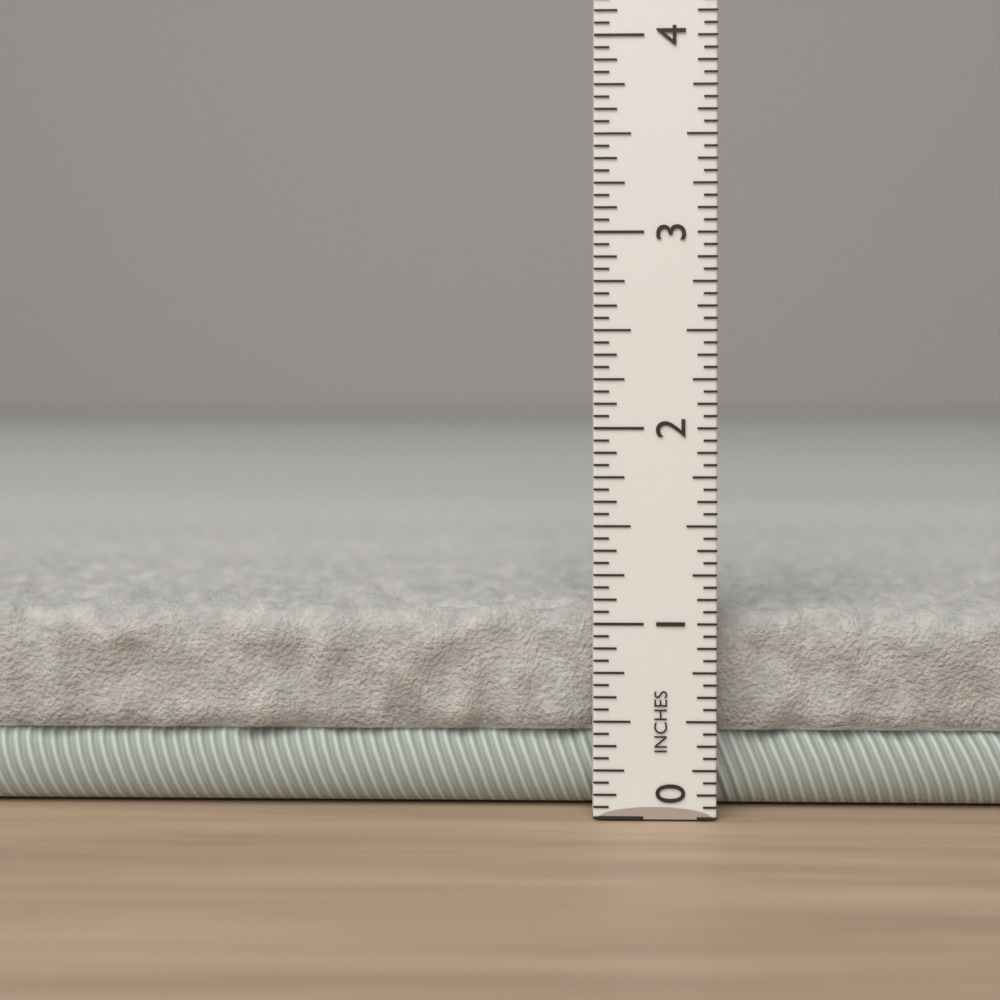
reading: 1.0625 in
